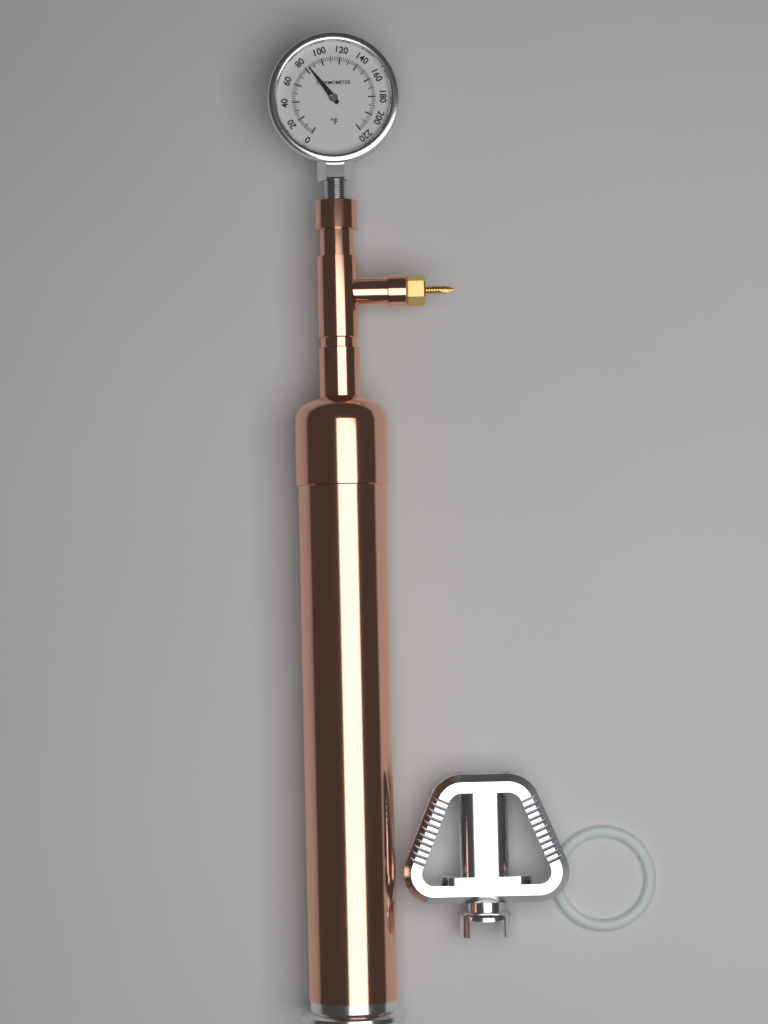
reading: 84 °F
